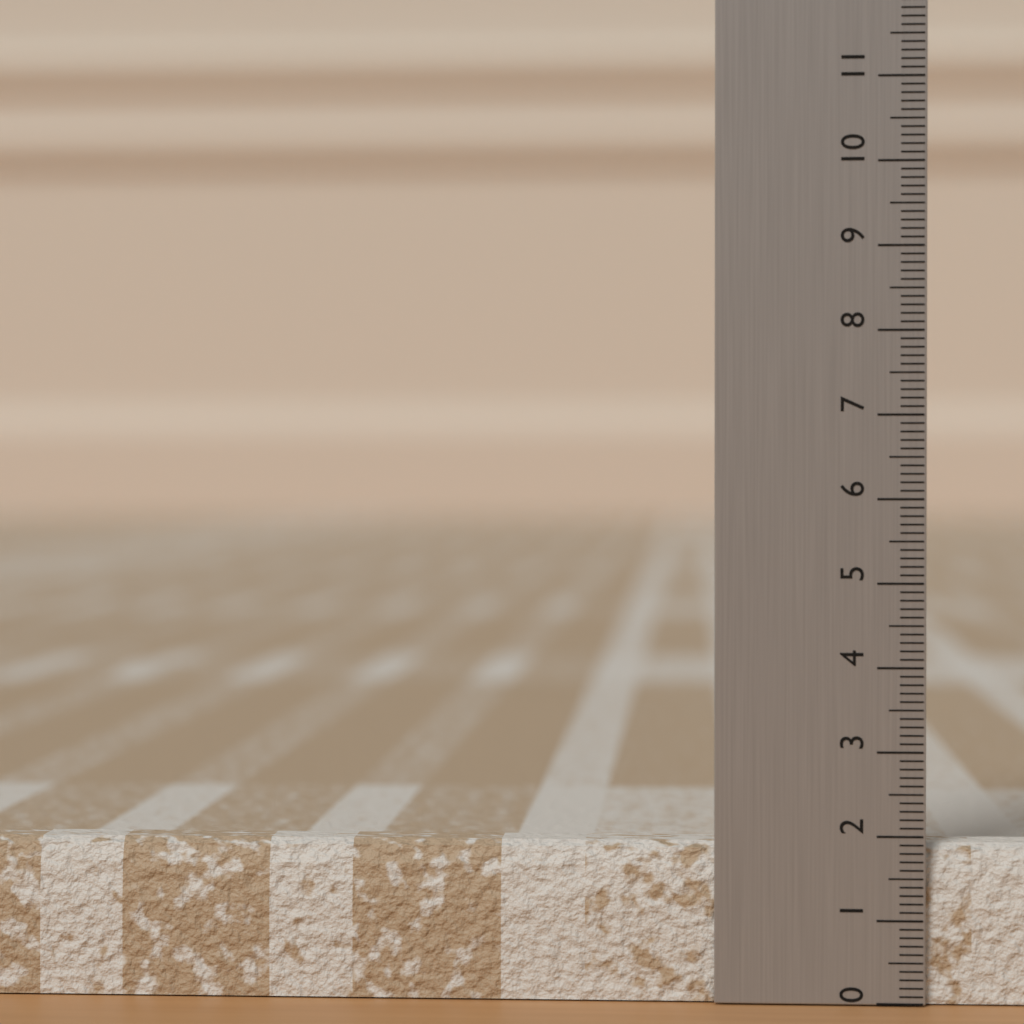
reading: 1.9 (no unit)
